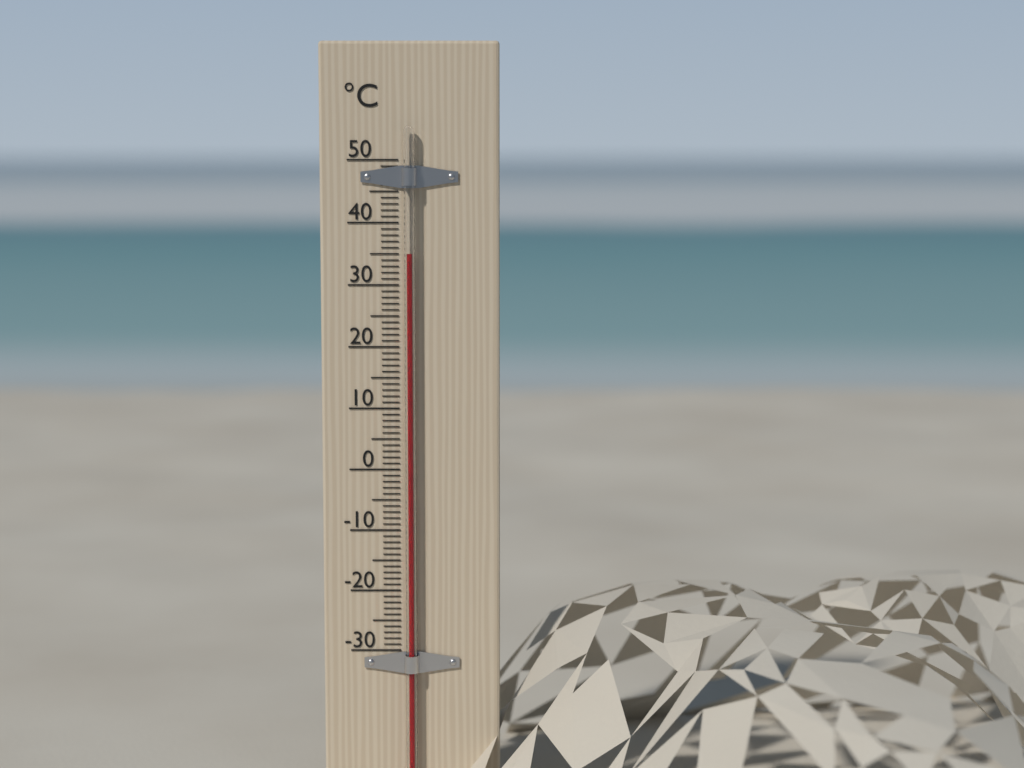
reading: 35 °C
